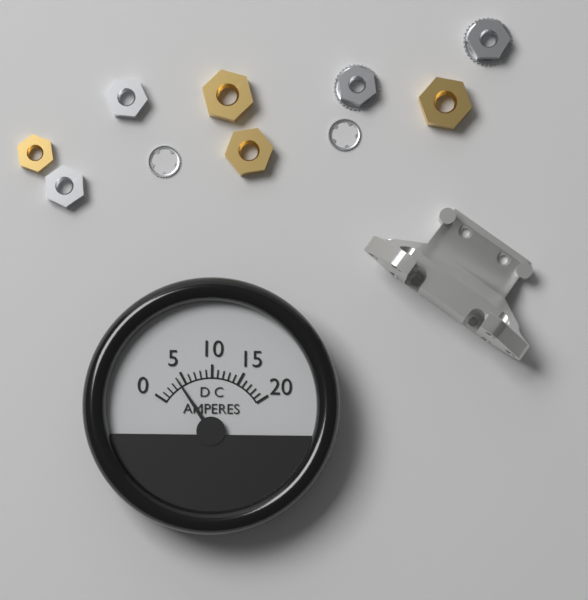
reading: 4 A
